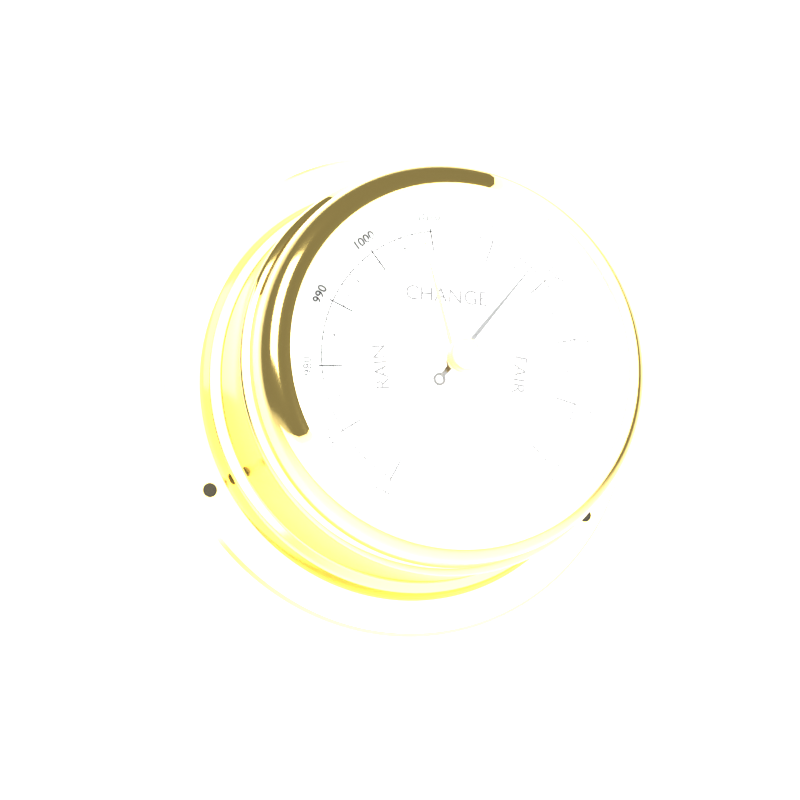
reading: 1027 mbar
